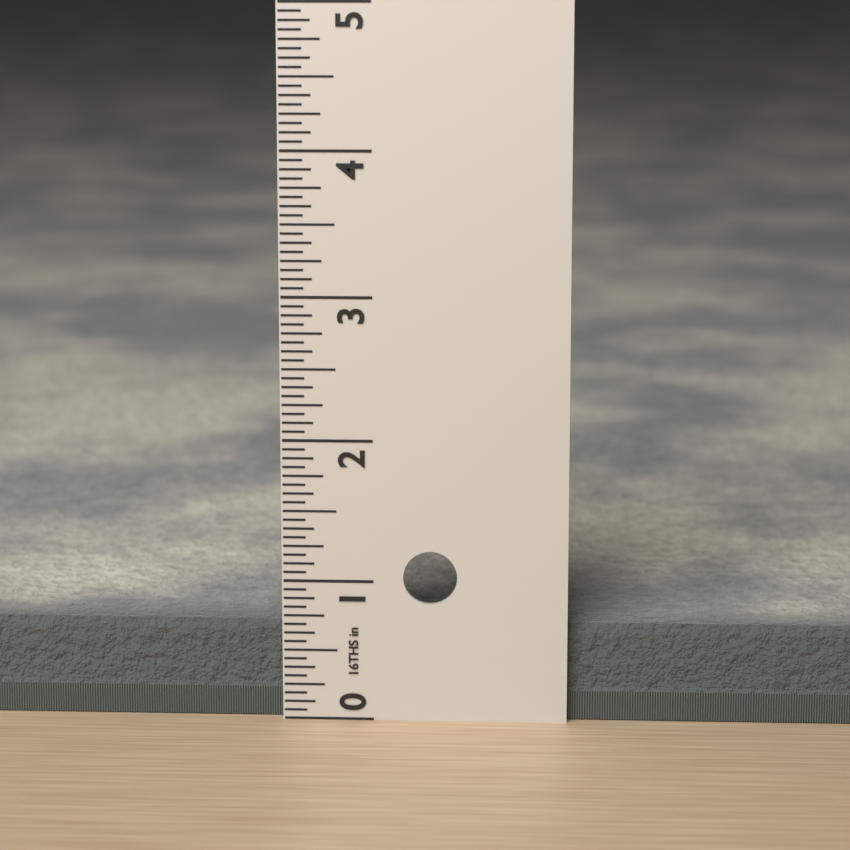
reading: 0.6875 in
